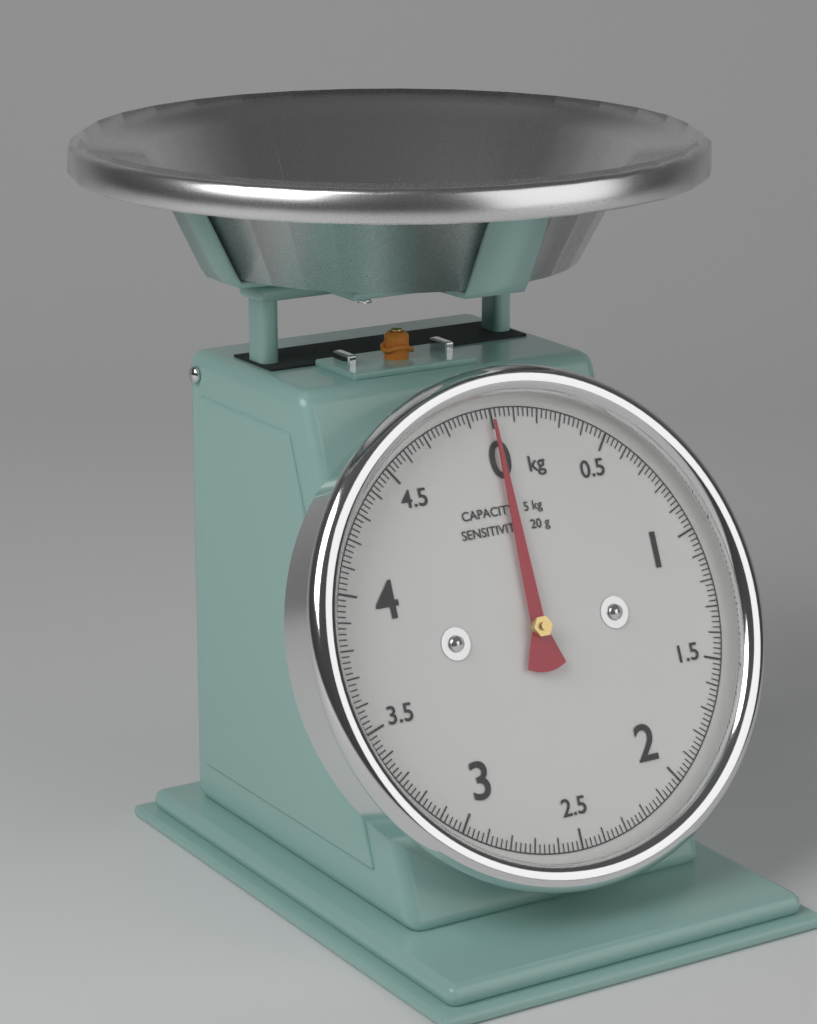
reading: 0.00 kg
